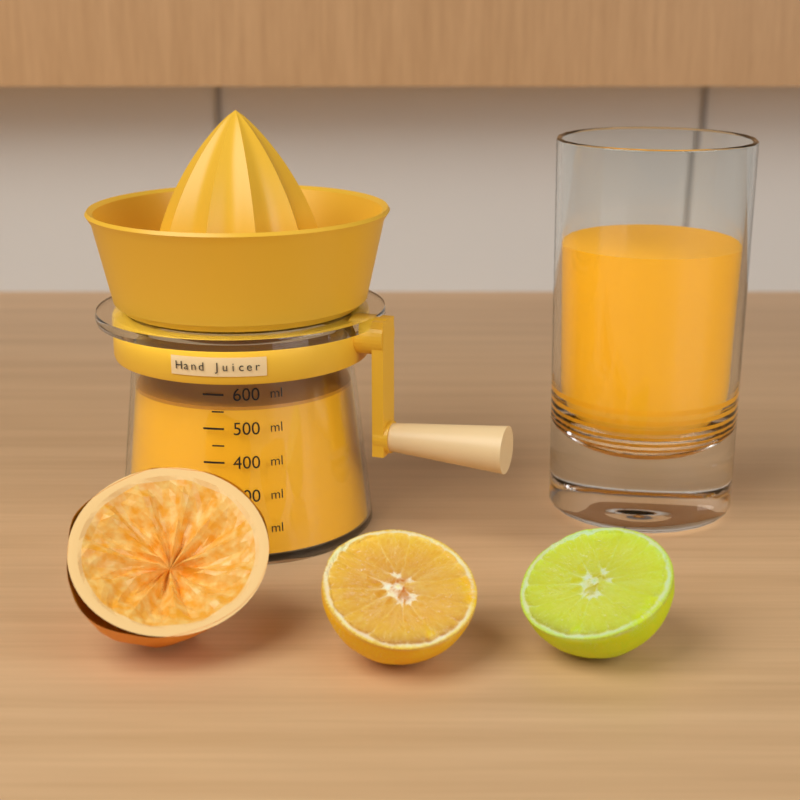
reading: 560 ml
